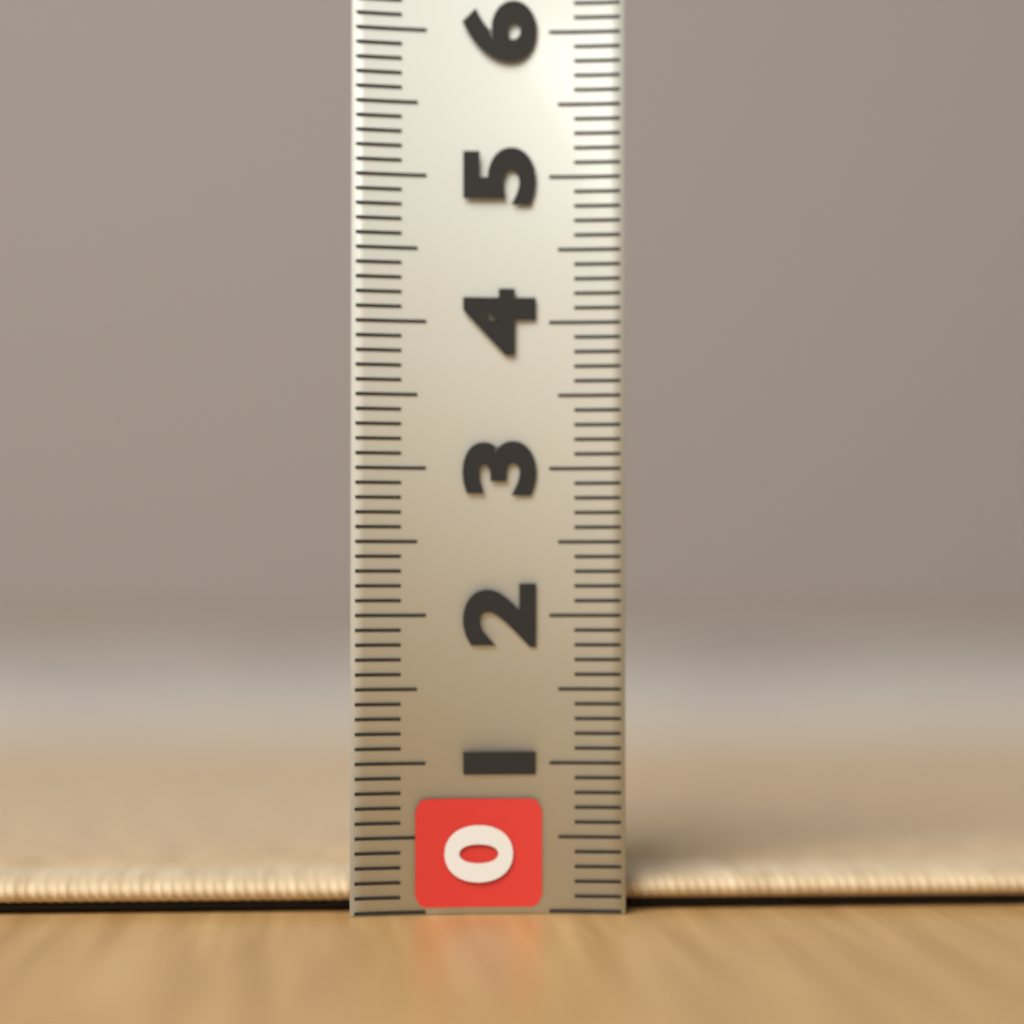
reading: 0.3 (no unit)
